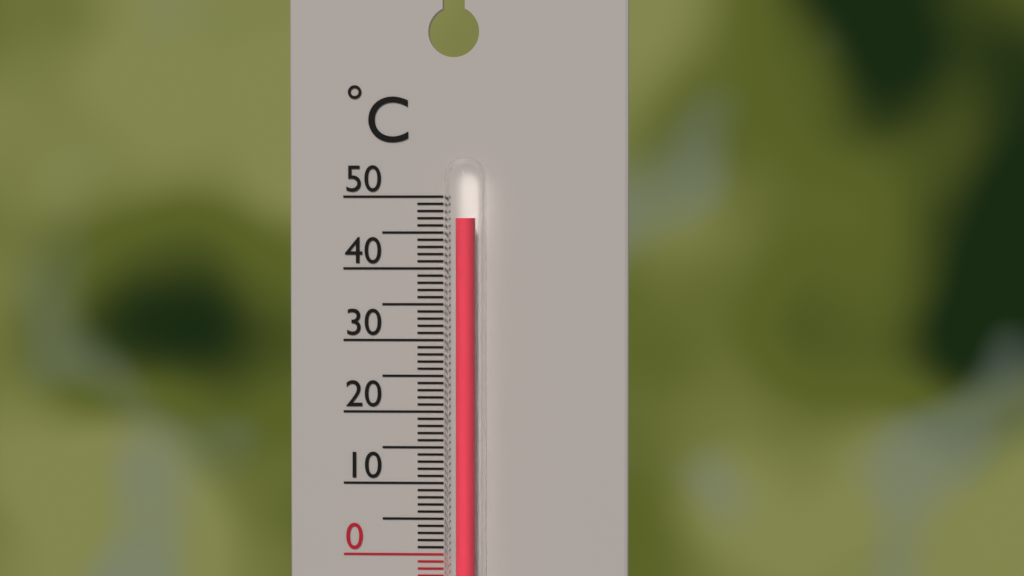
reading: 47 °C
